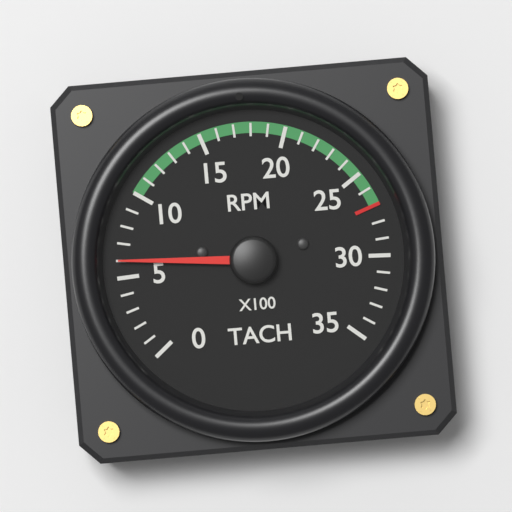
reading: 600 RPM
